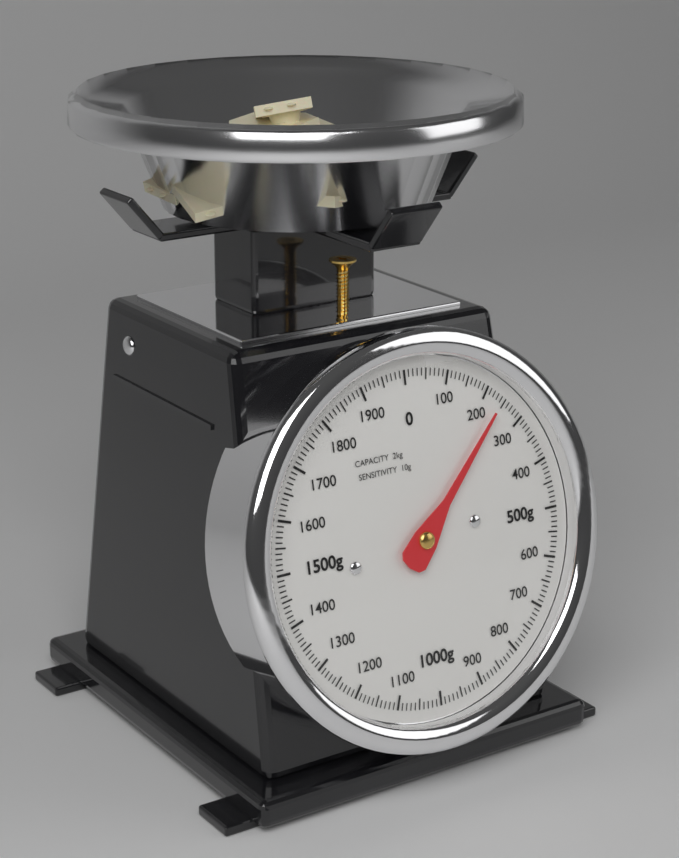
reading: 240 g
